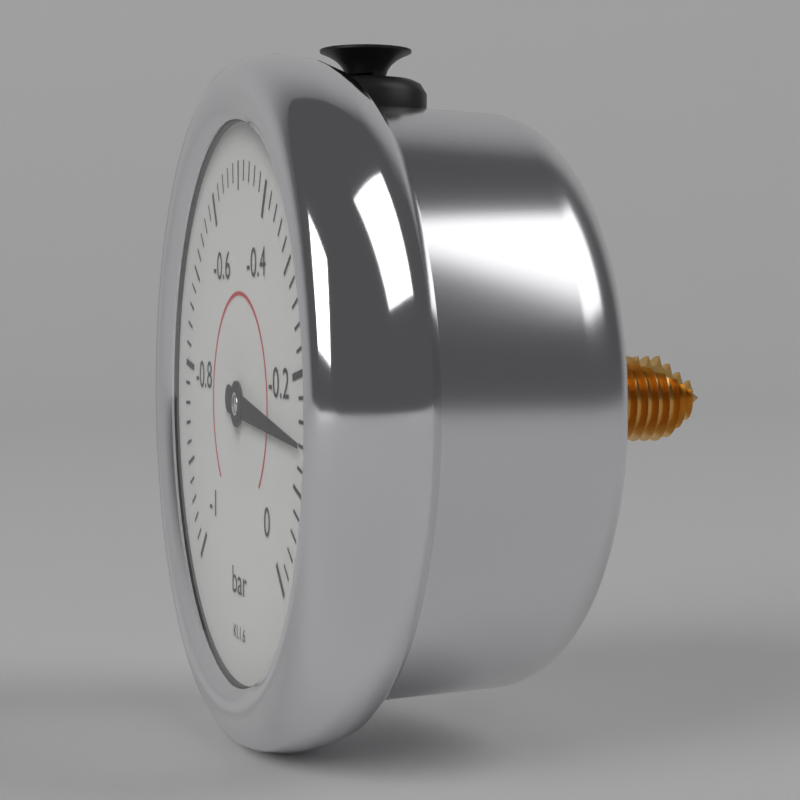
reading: -0.14 bar
